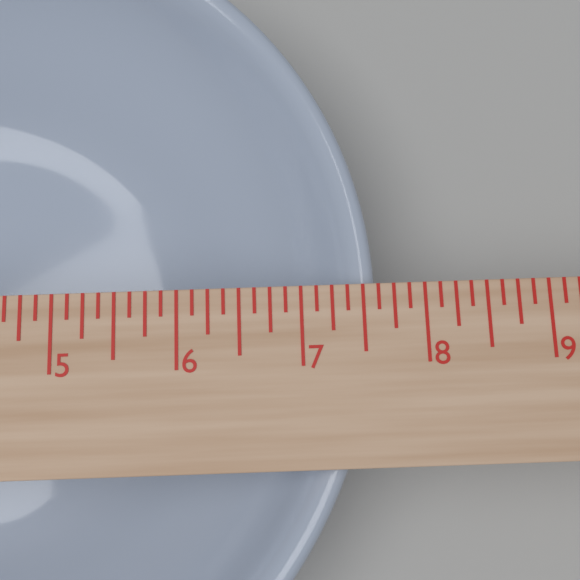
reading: 7.625 in
